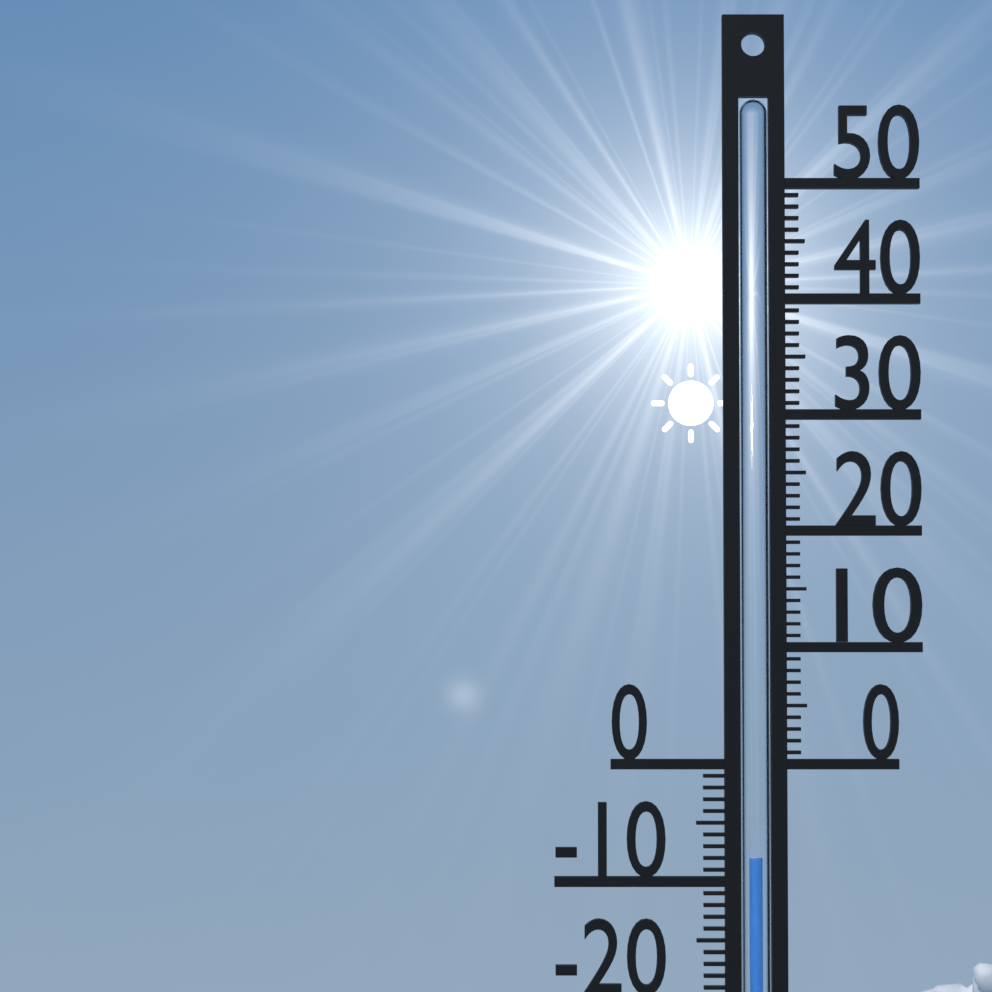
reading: -8 °C
